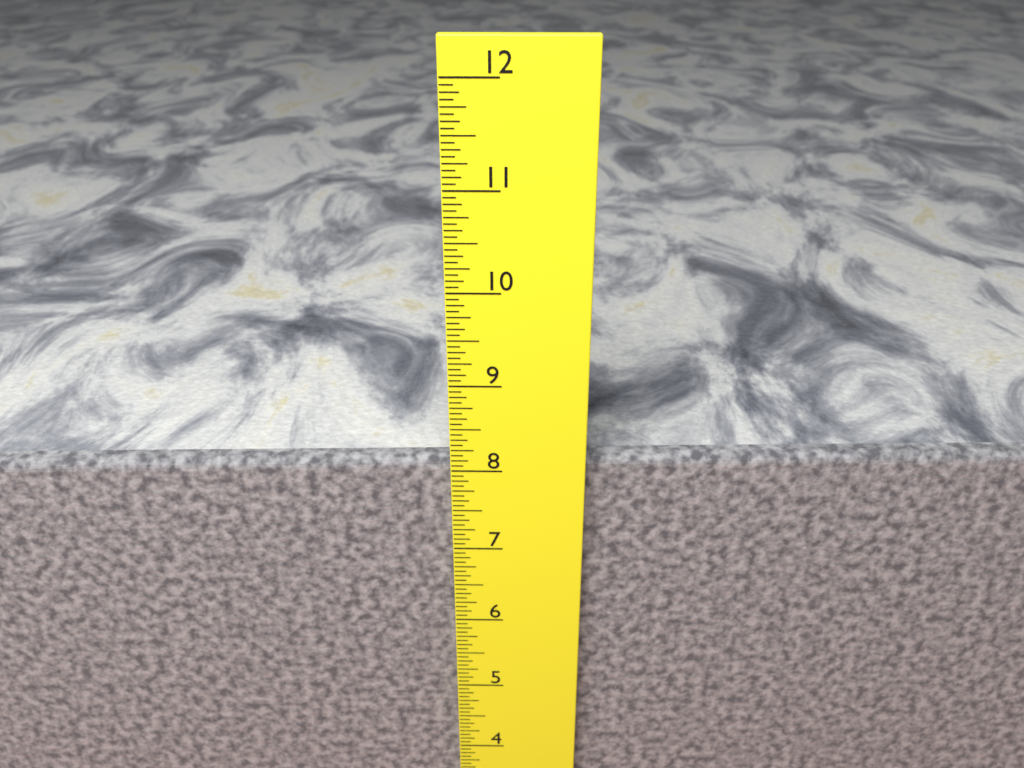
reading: 8.0625 in
